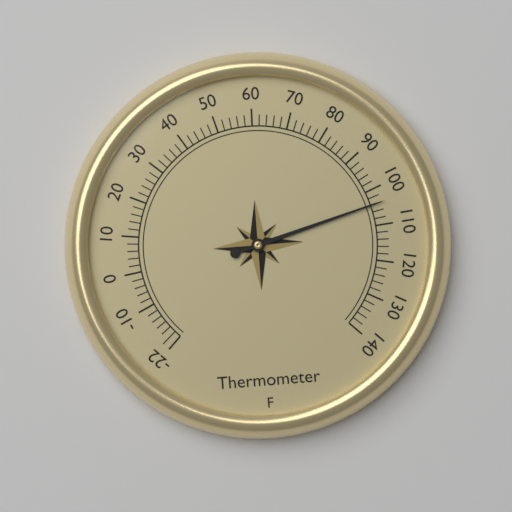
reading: 104 °F
